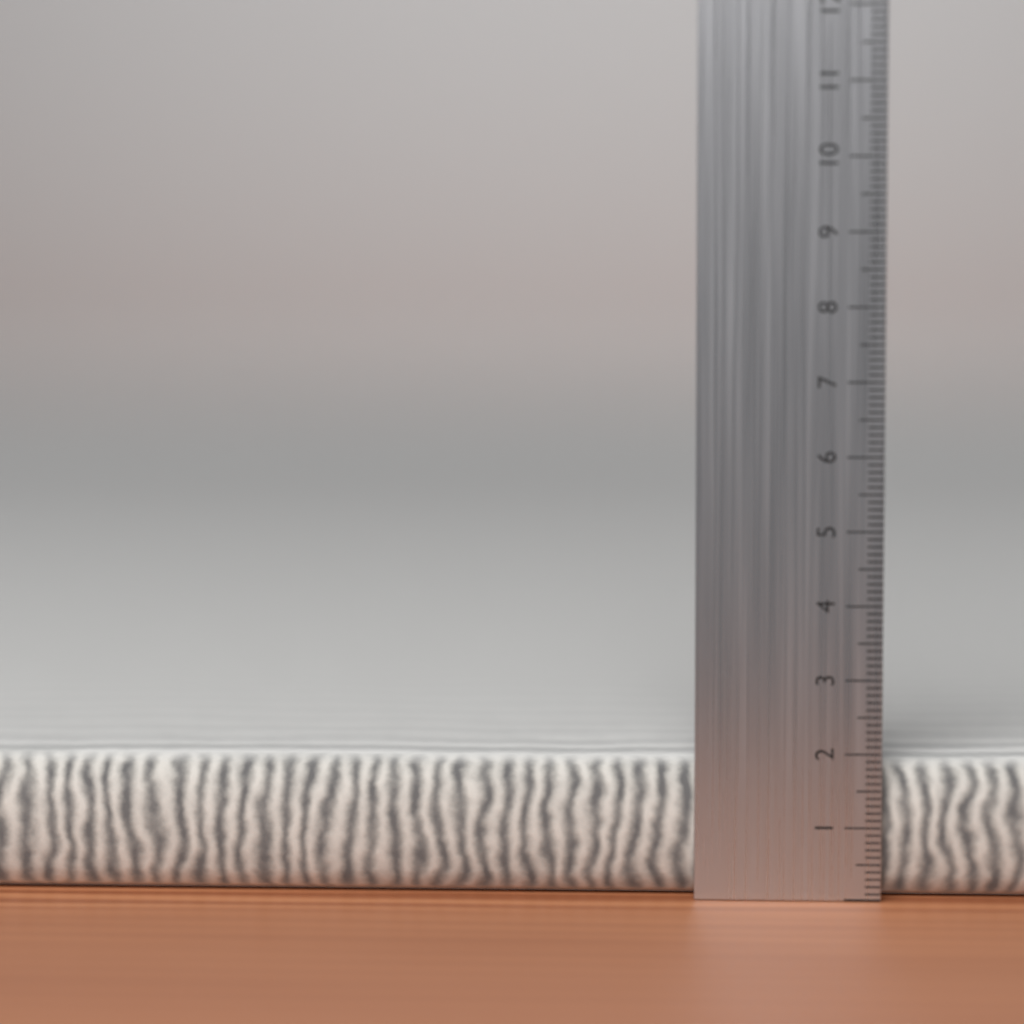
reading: 1.9 cm
